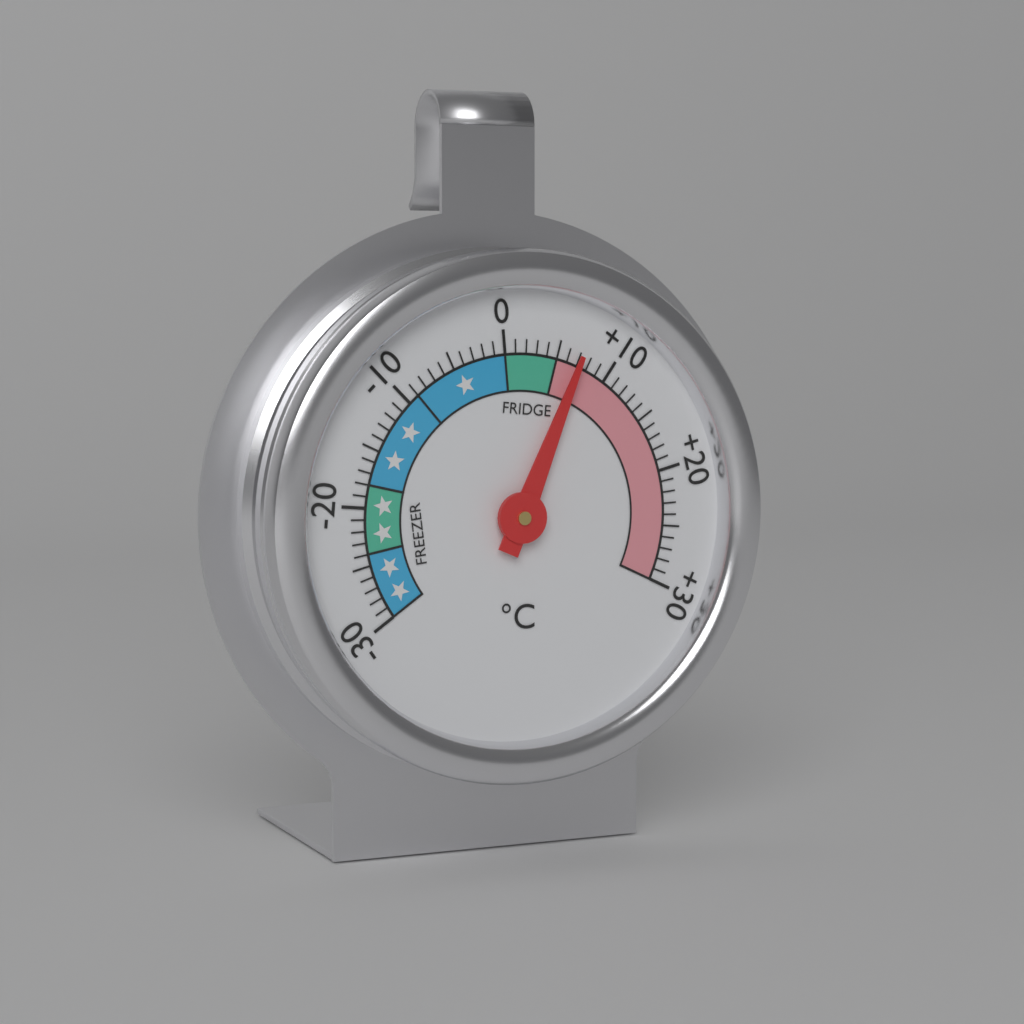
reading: 7 °C
